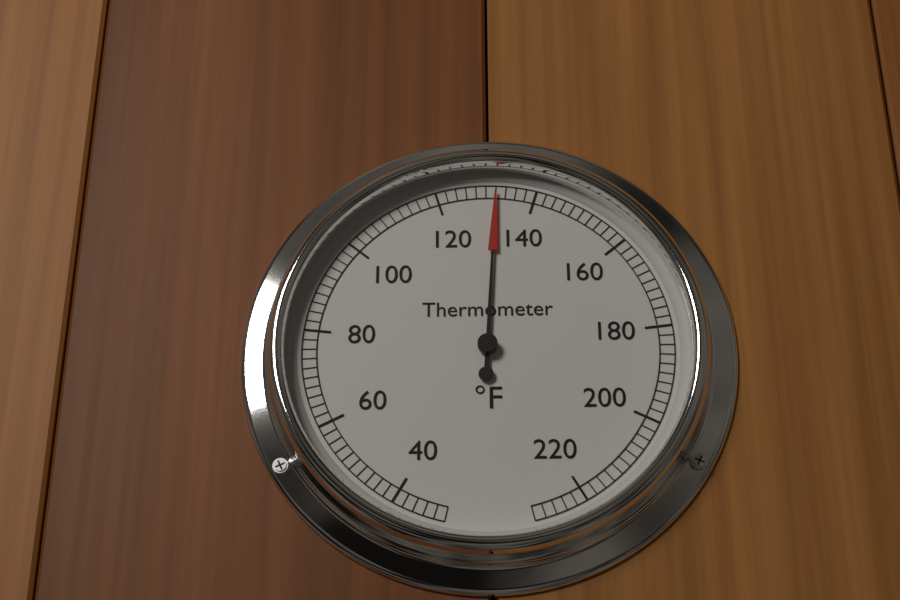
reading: 132 °F
